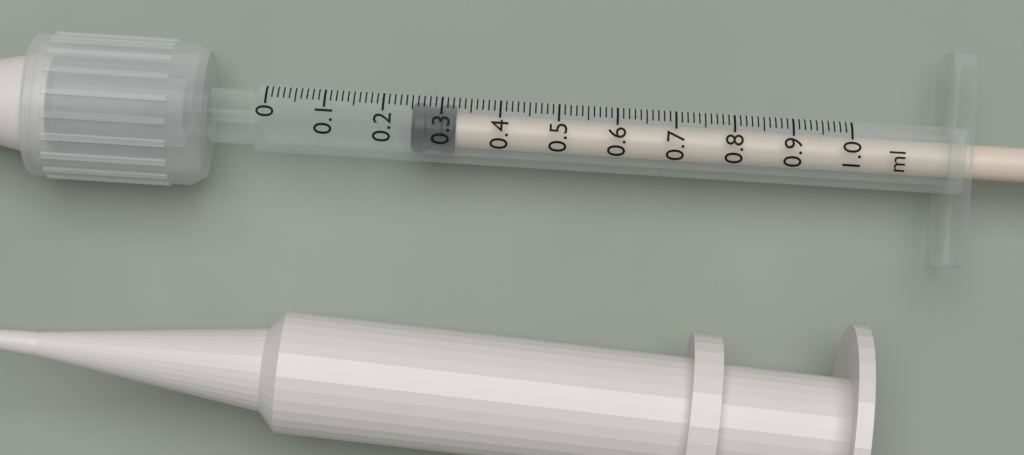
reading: 0.25 ml
